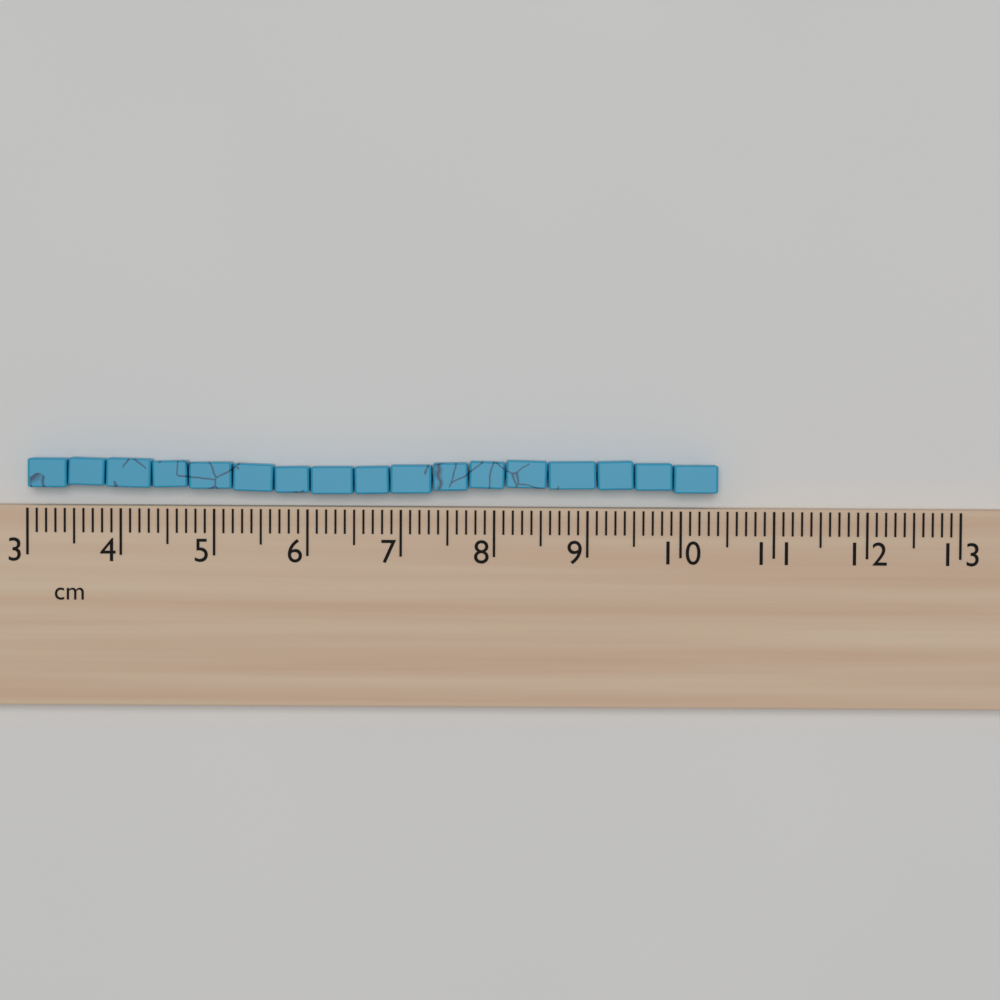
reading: 10.4 cm
